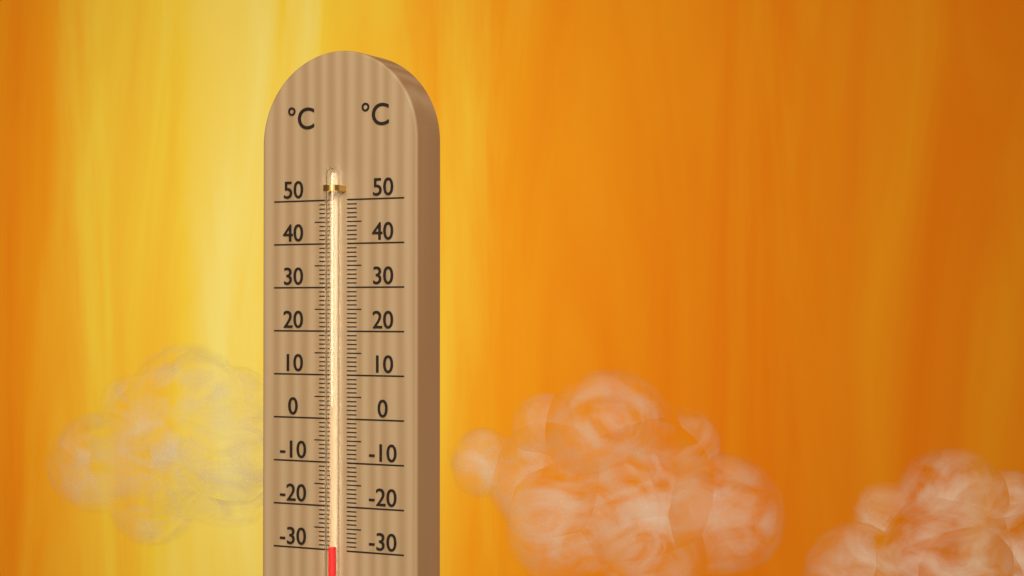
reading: -29 °C
